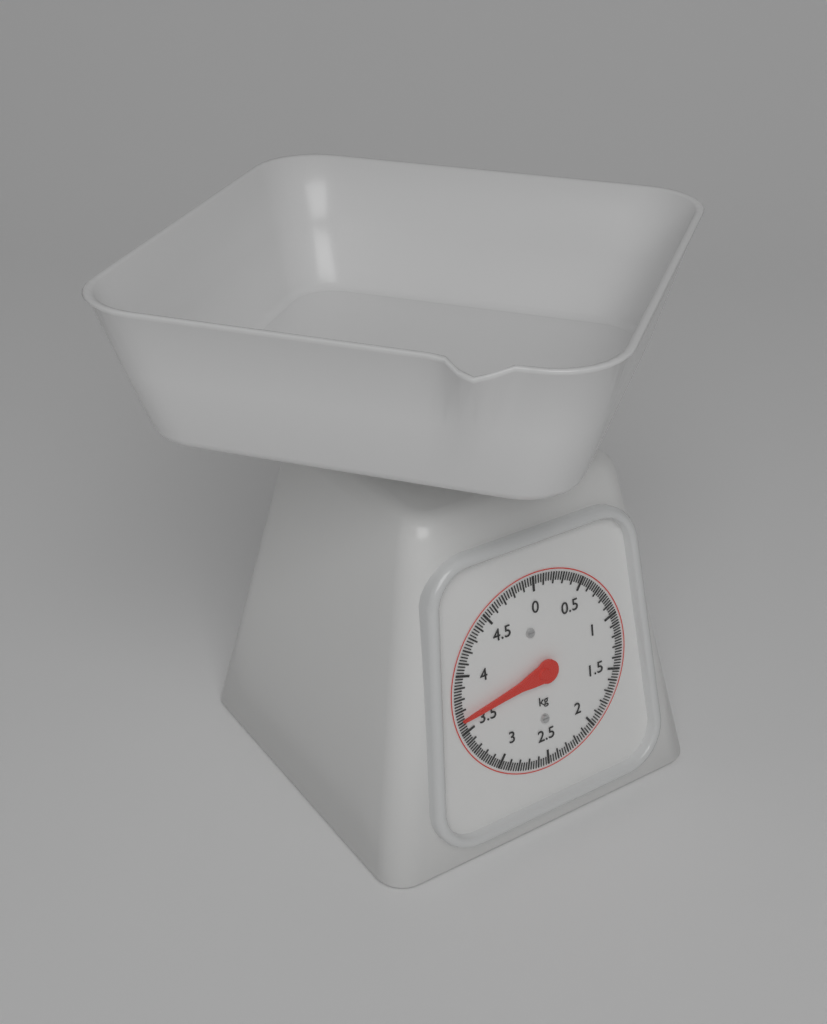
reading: 3.625 kg
